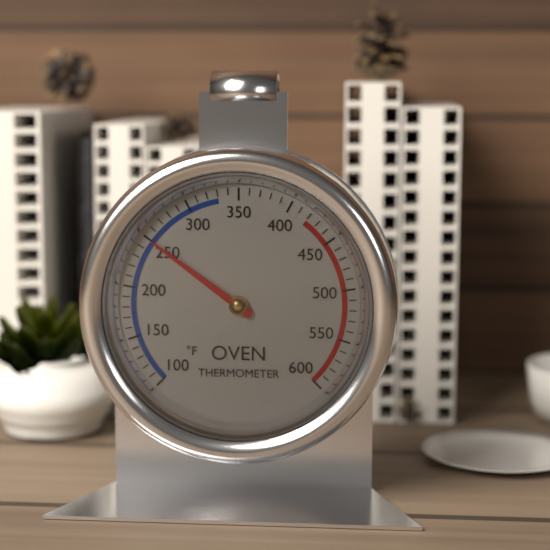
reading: 250 °F
